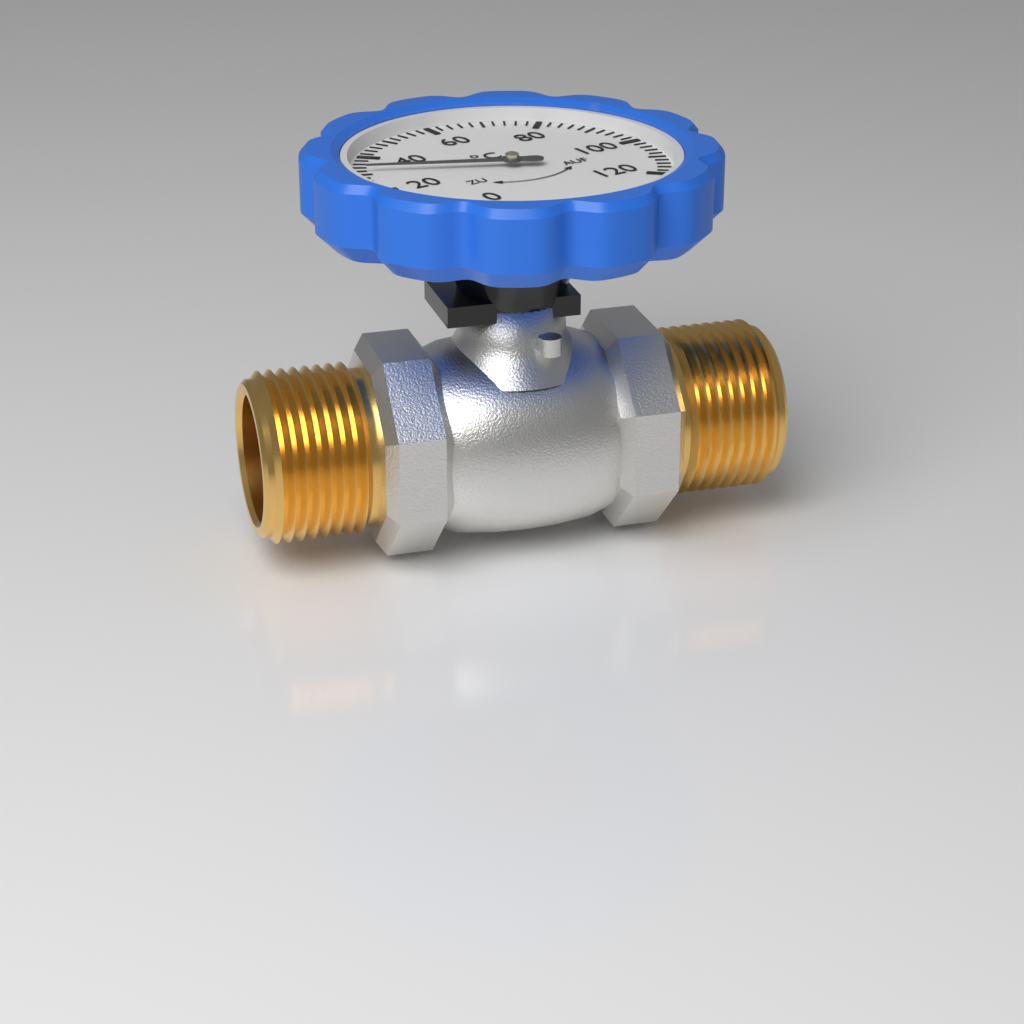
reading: 32 °C
